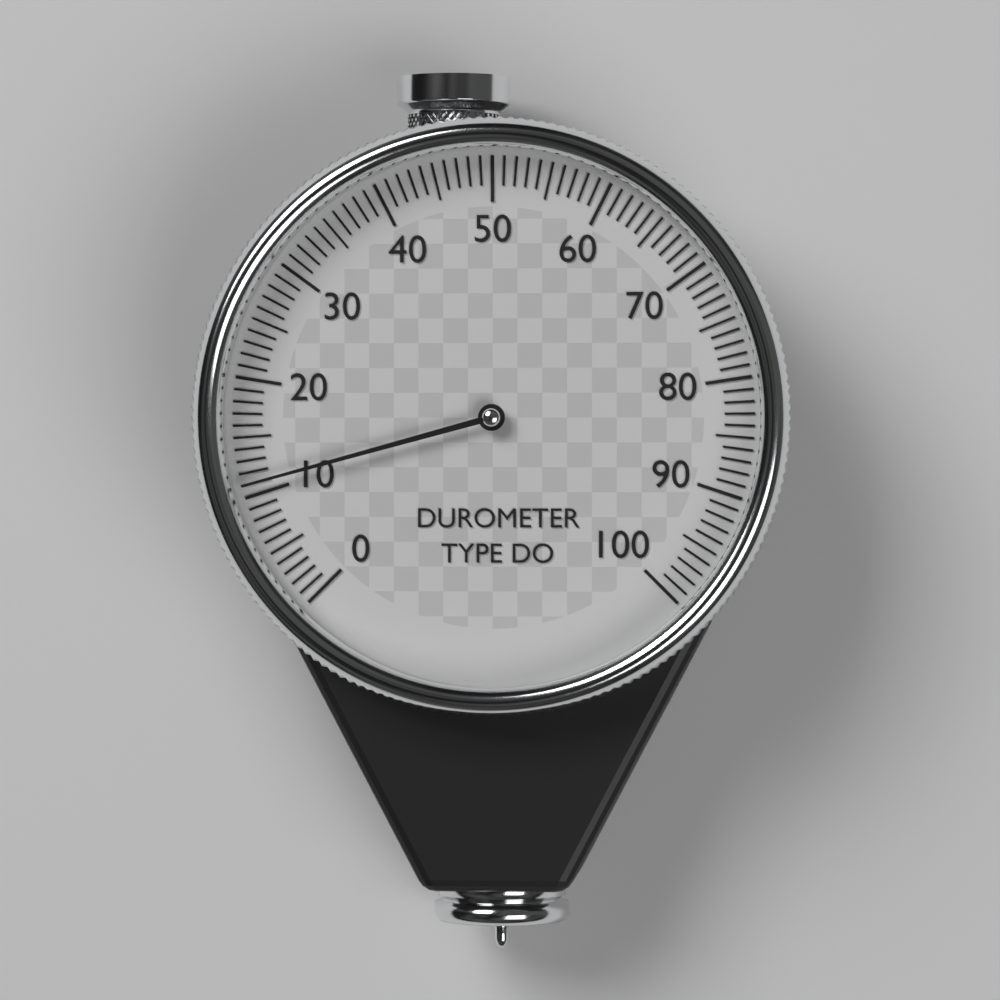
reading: 11 (no unit)
